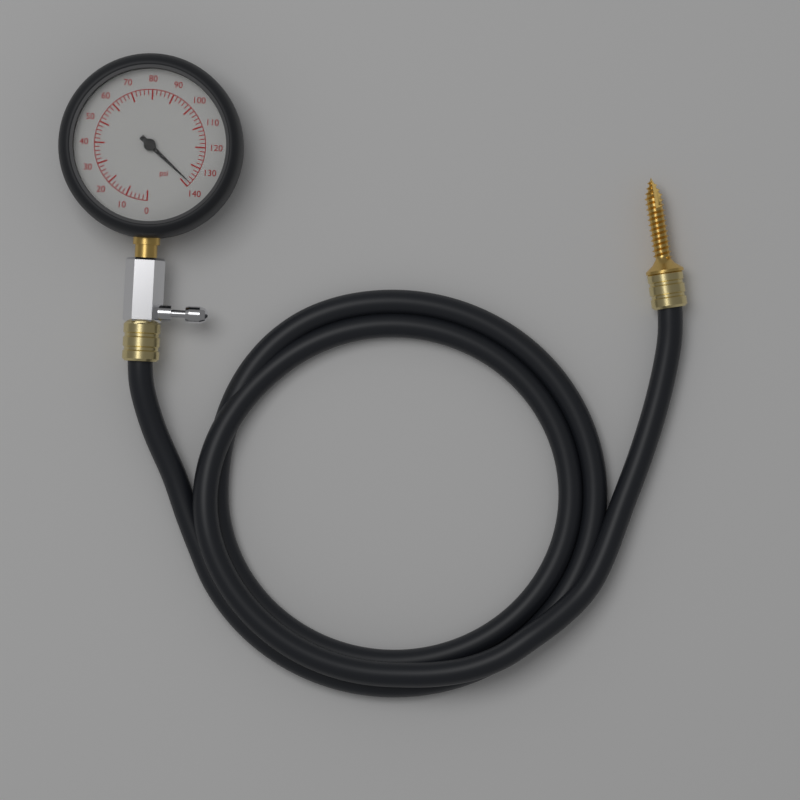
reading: 138 psi
